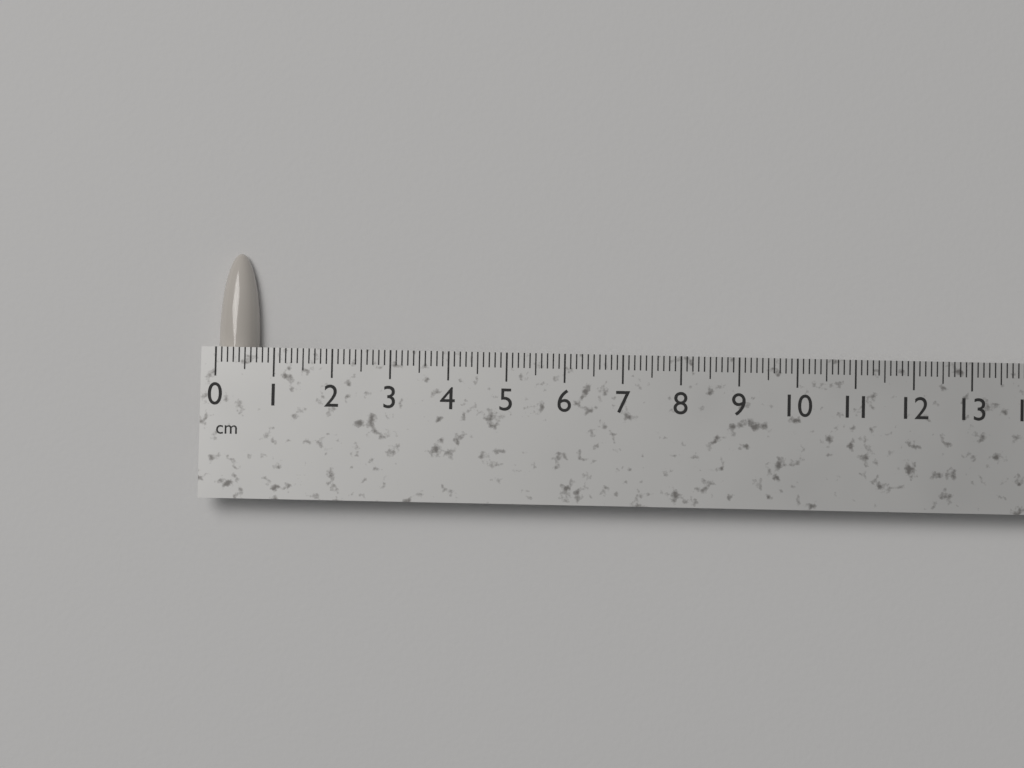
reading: 0.7 cm
